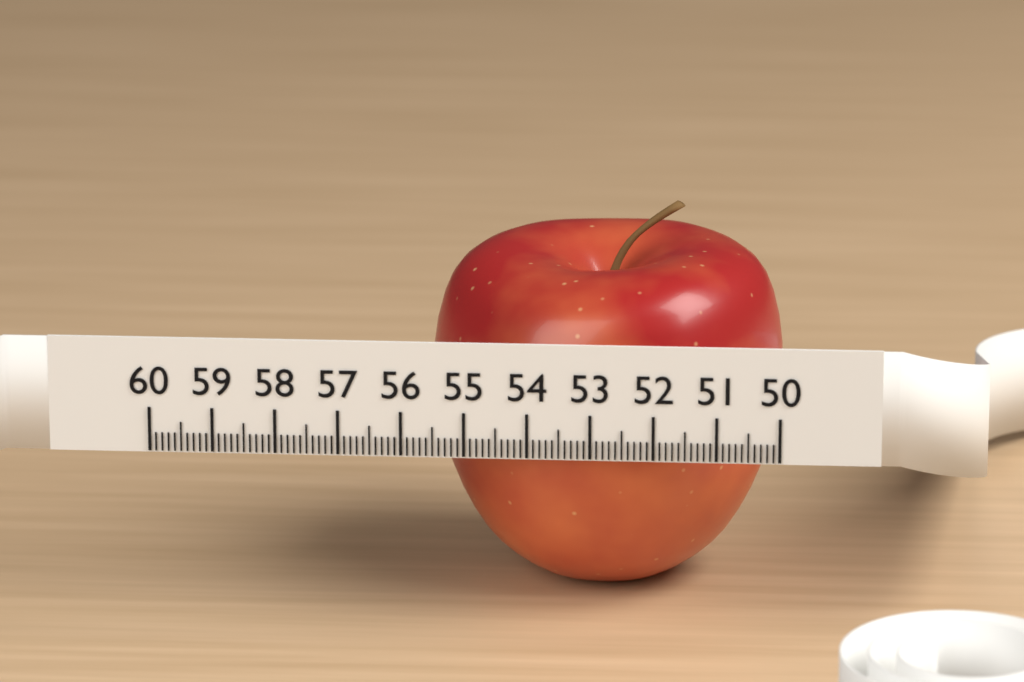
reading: 55.7 (no unit)
